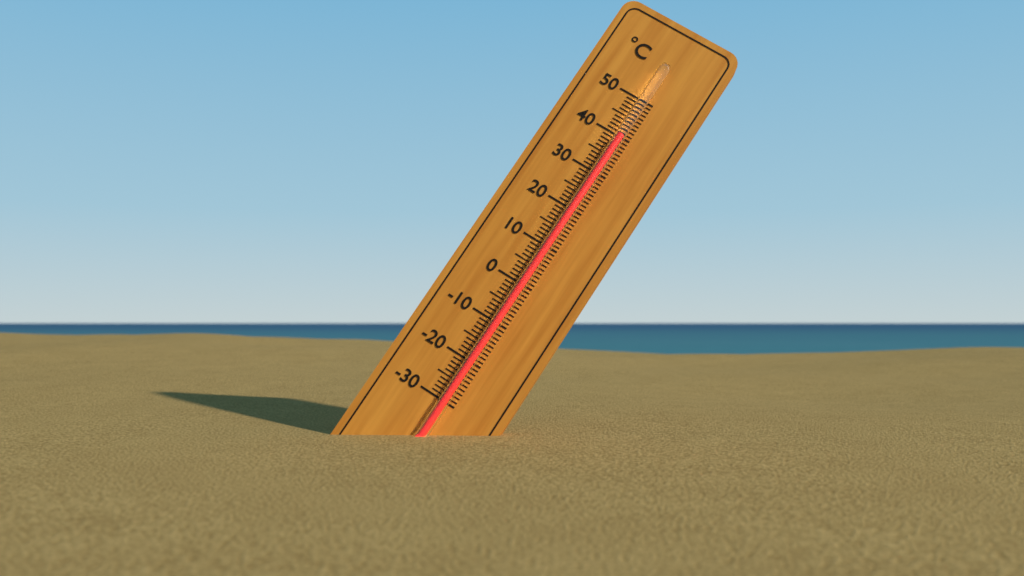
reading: 40 °C
